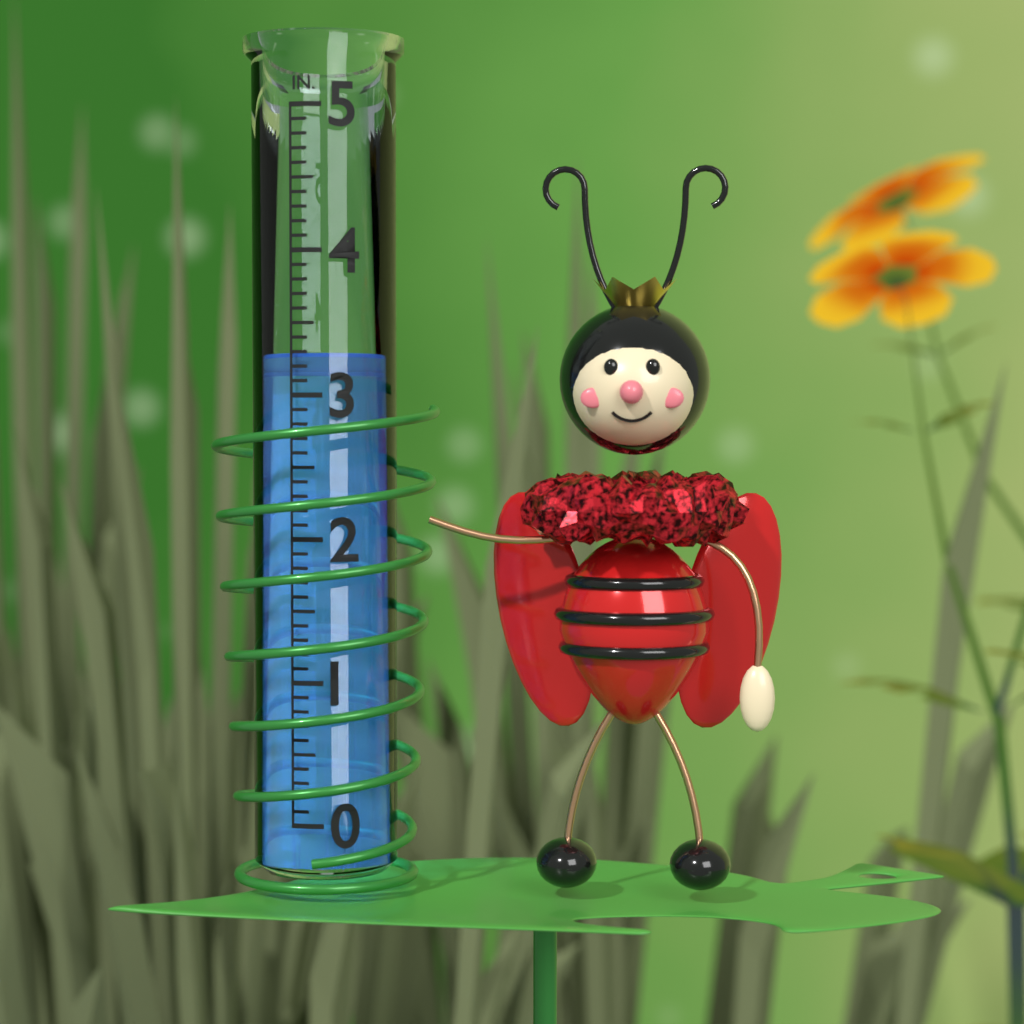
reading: 3.3 in
